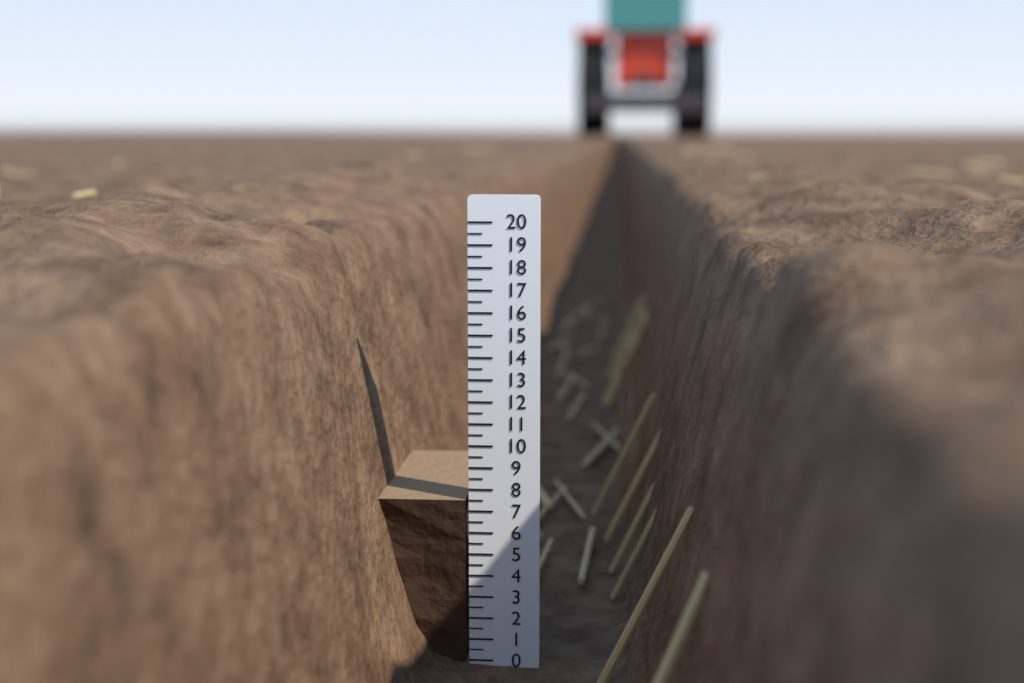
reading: 7.5 (no unit)
